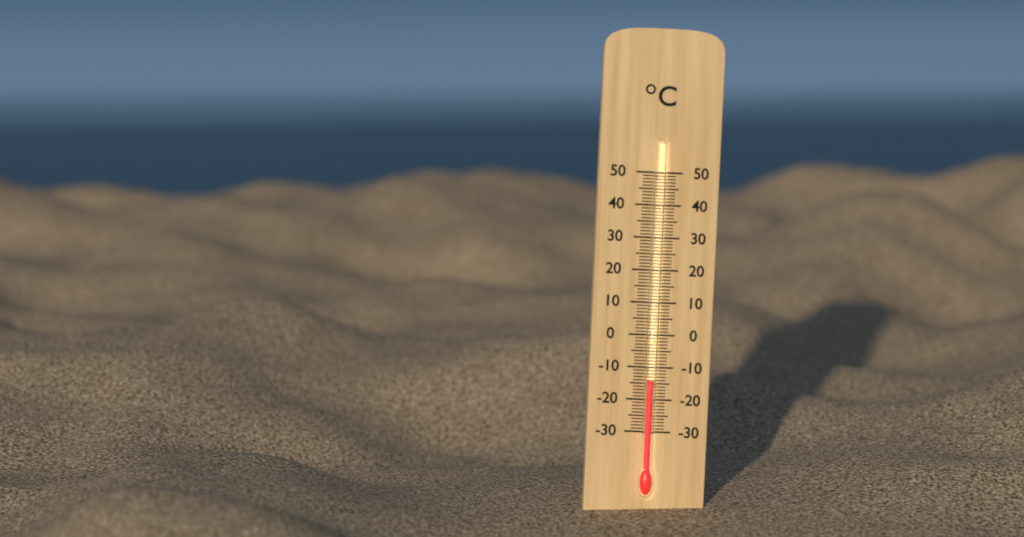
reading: -14 °C
